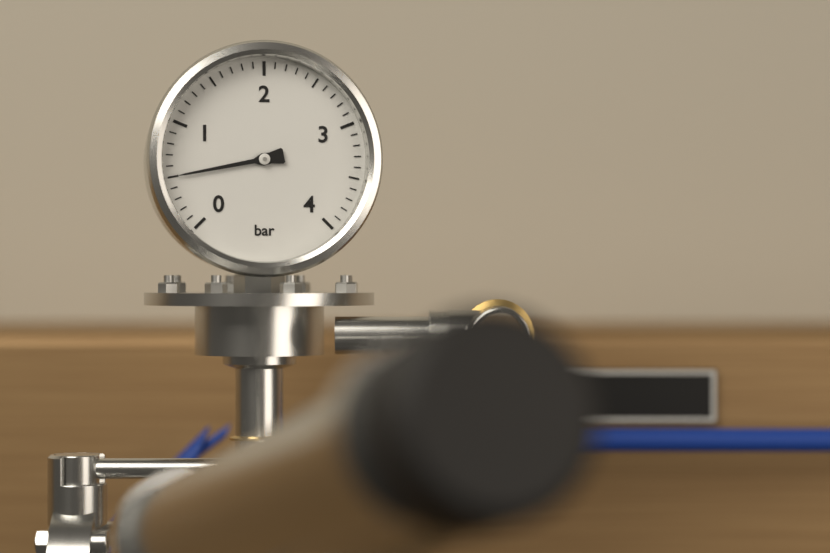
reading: 0.5 bar
